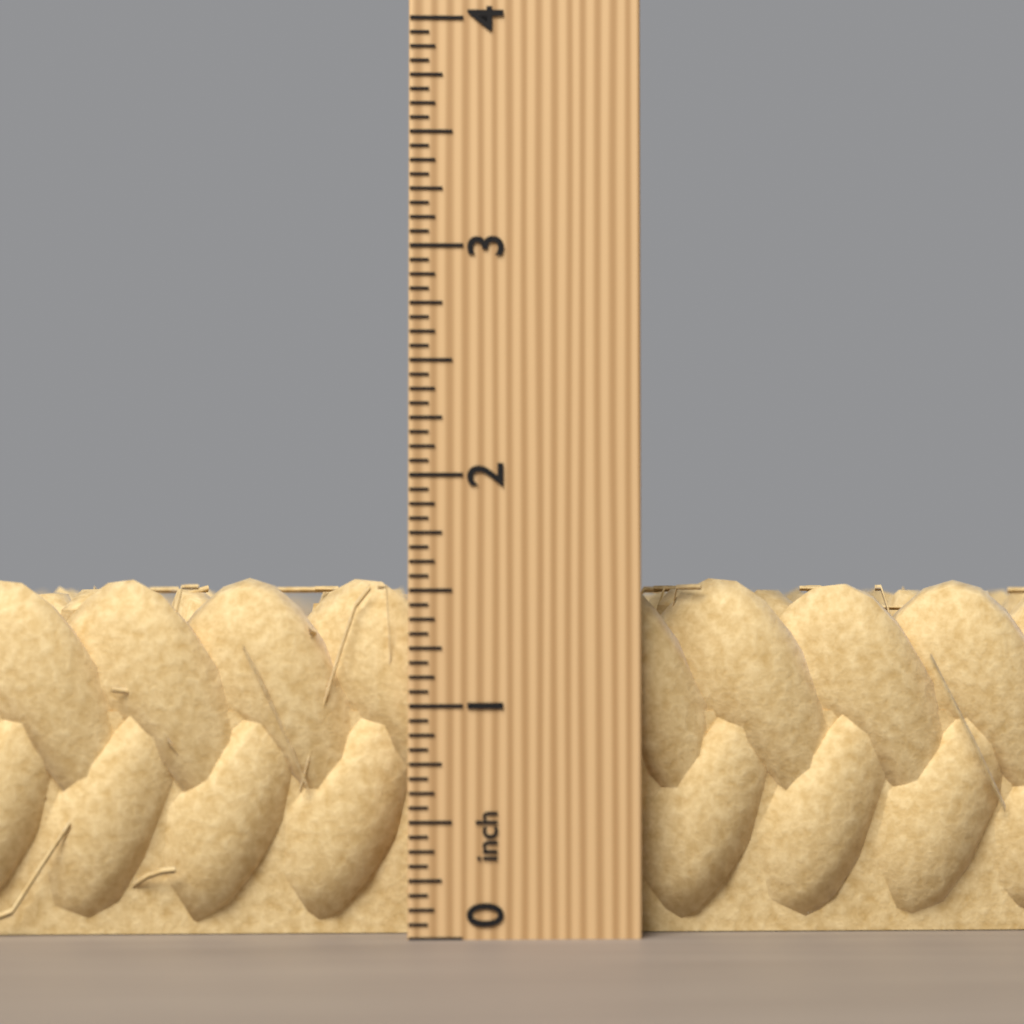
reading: 1.5625 inch
